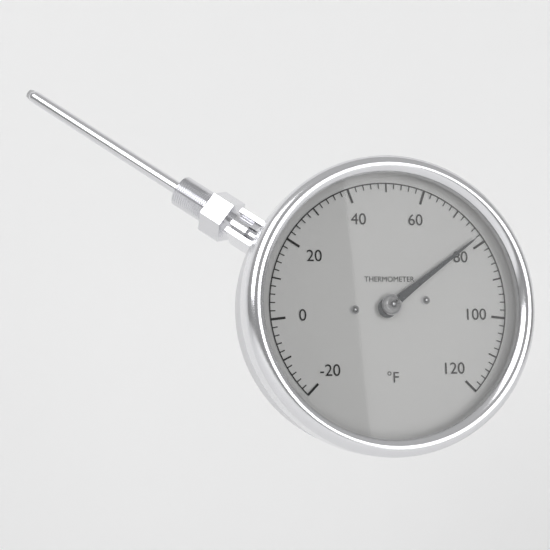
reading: 78 °F
